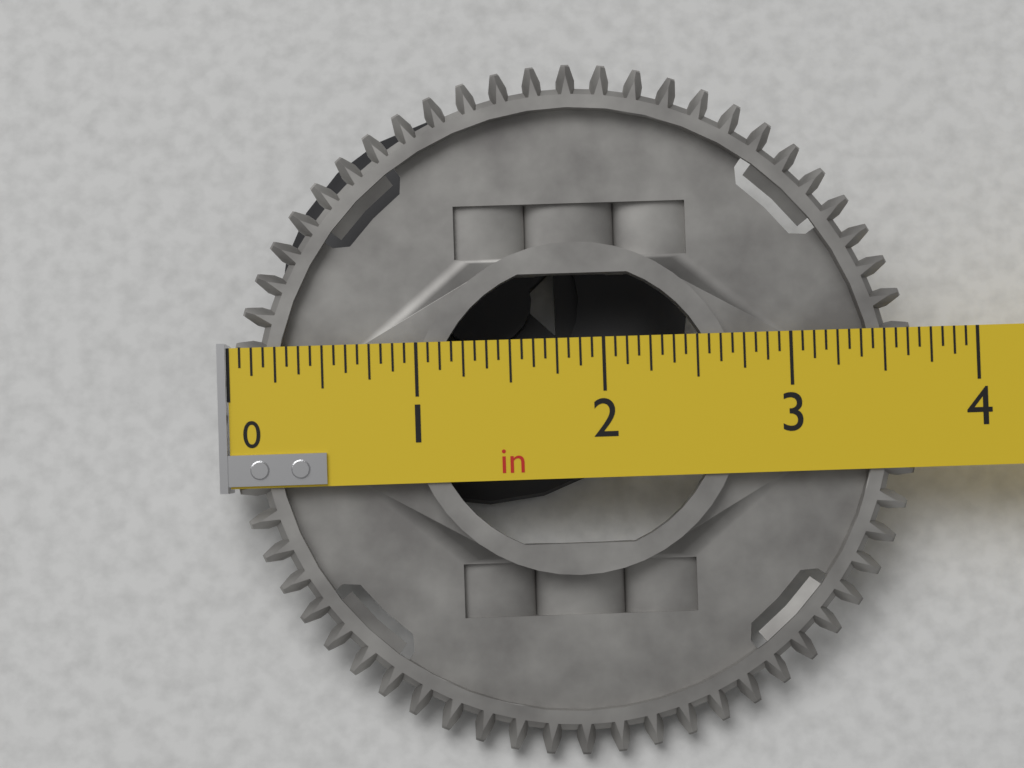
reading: 3.6875 in
